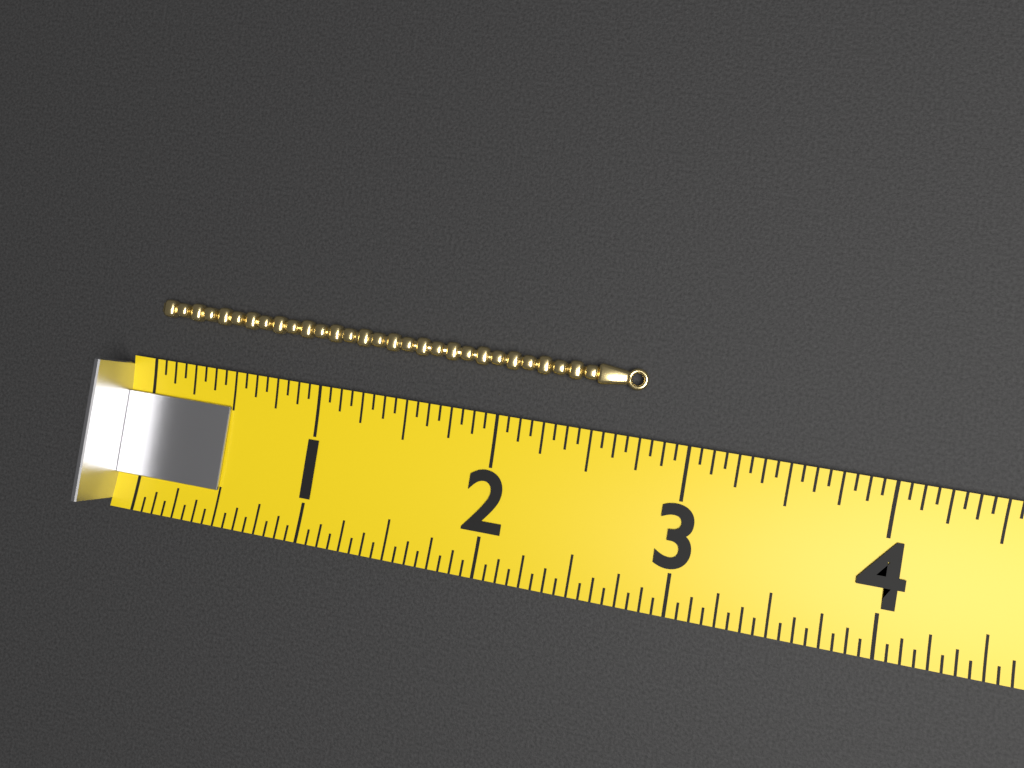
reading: 2.7500 (no unit)
